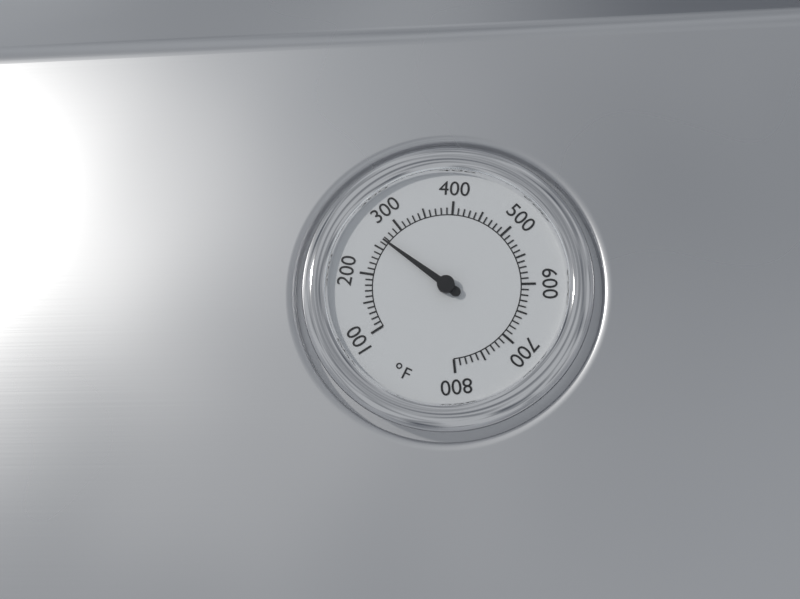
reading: 265 °F
